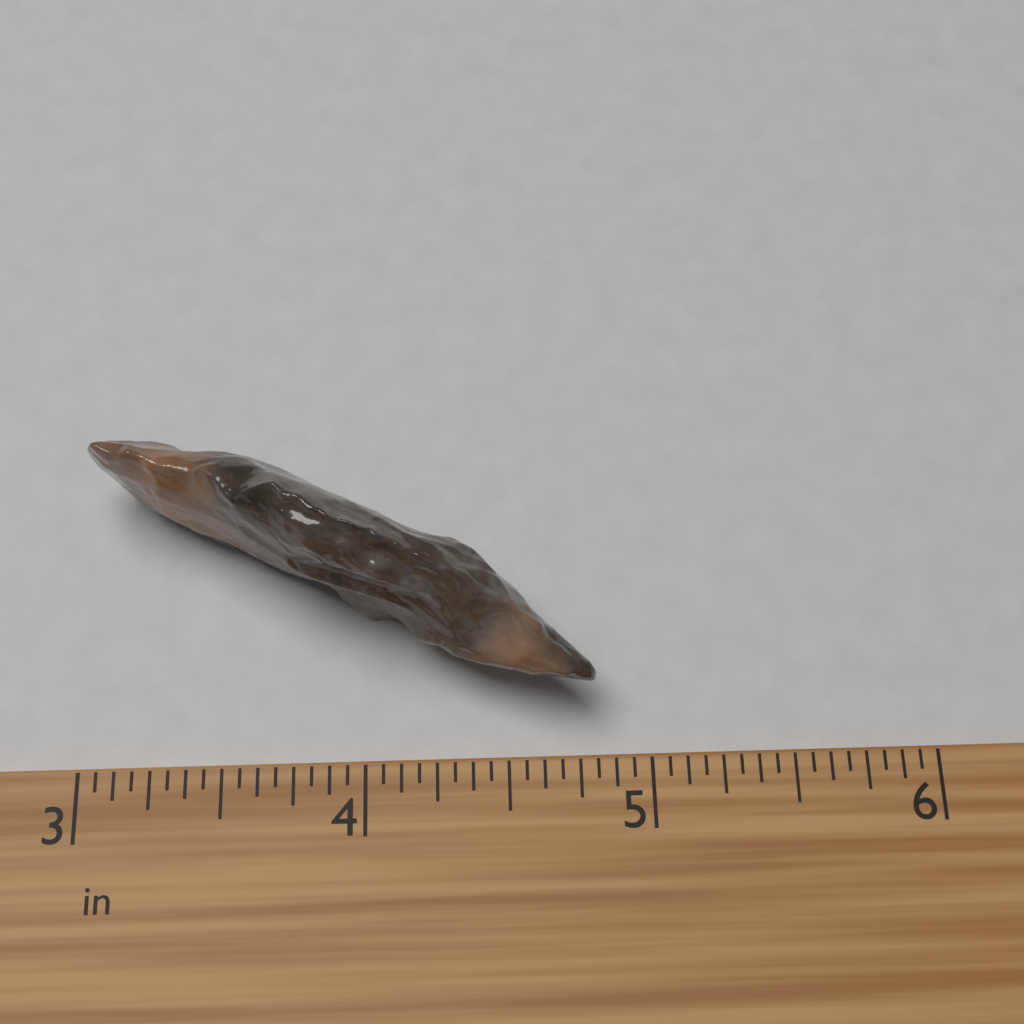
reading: 4.8125 in
